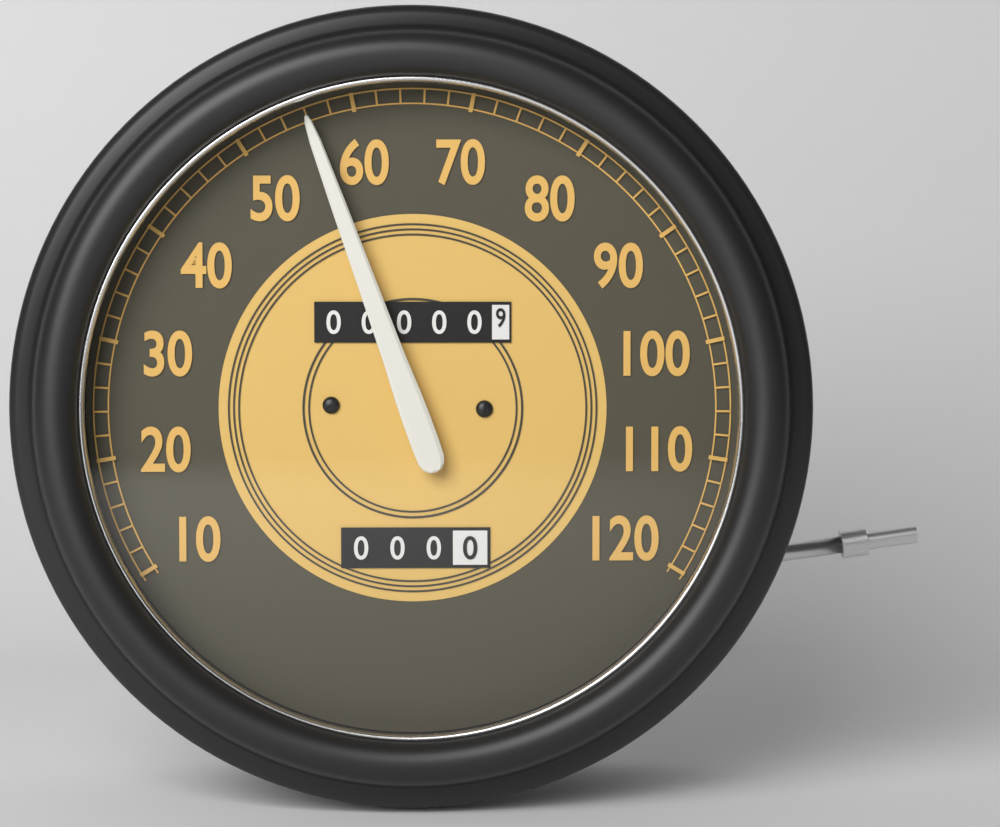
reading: 56 (no unit)
